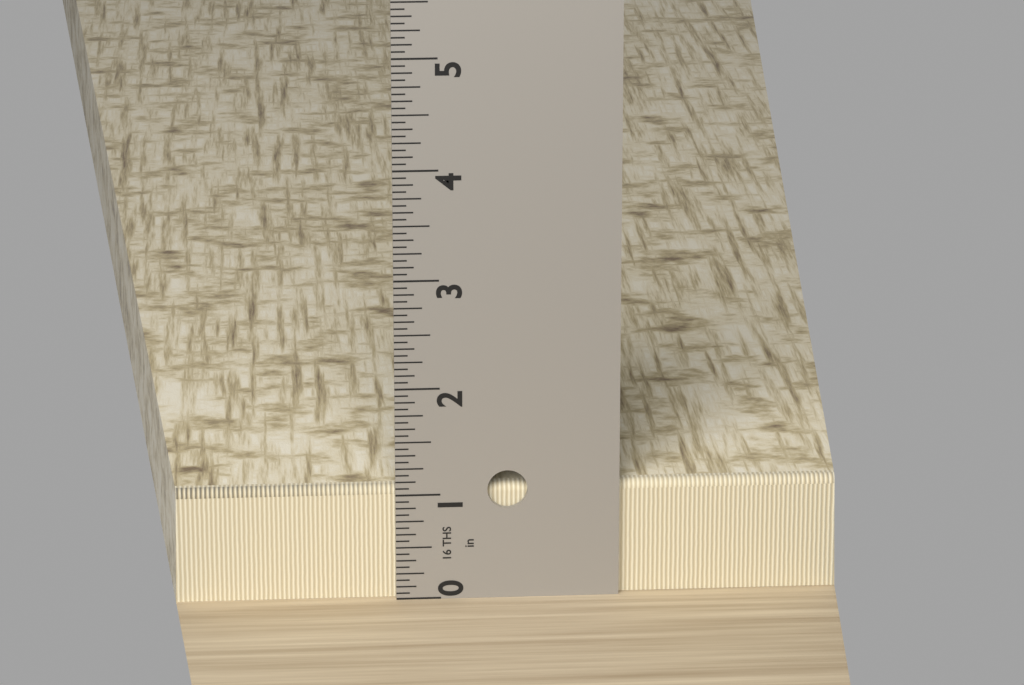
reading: 1.0625 in
